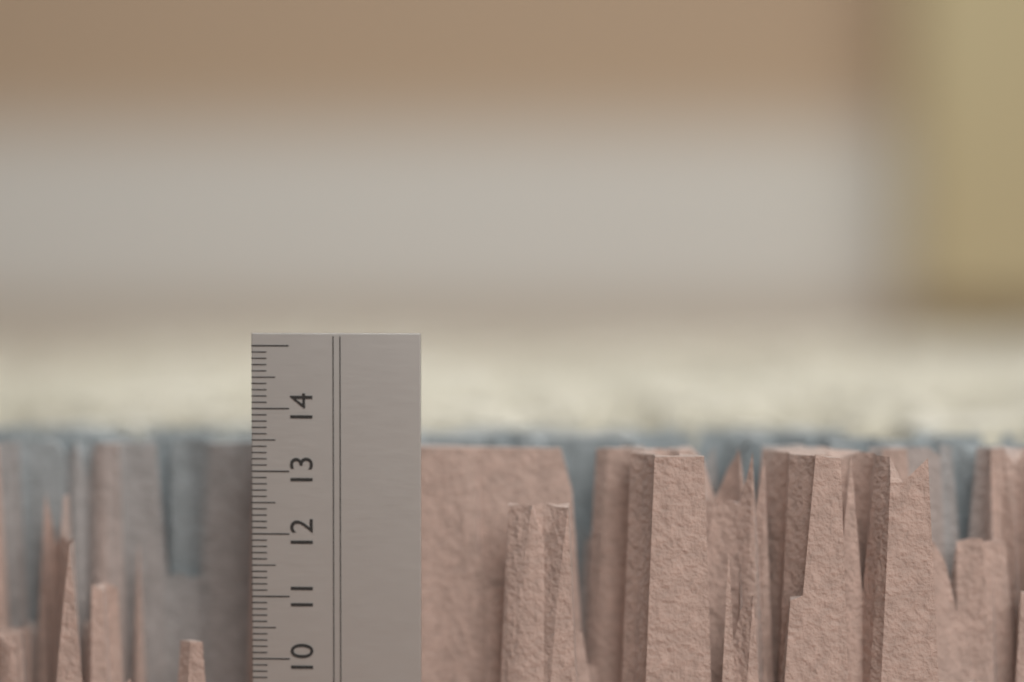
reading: 13.3 cm
